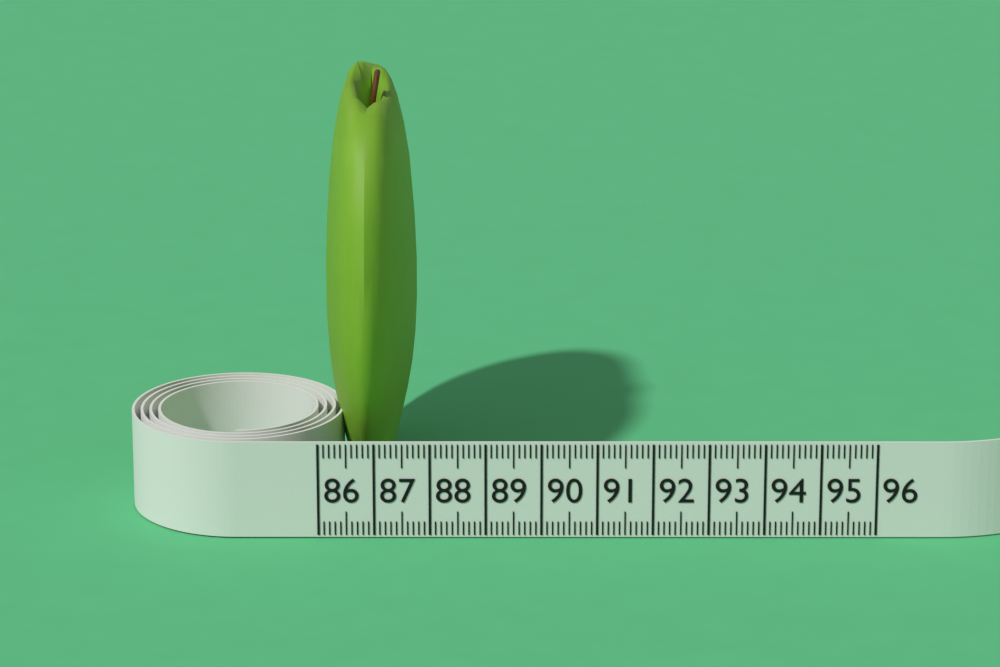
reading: 87.7 (no unit)
